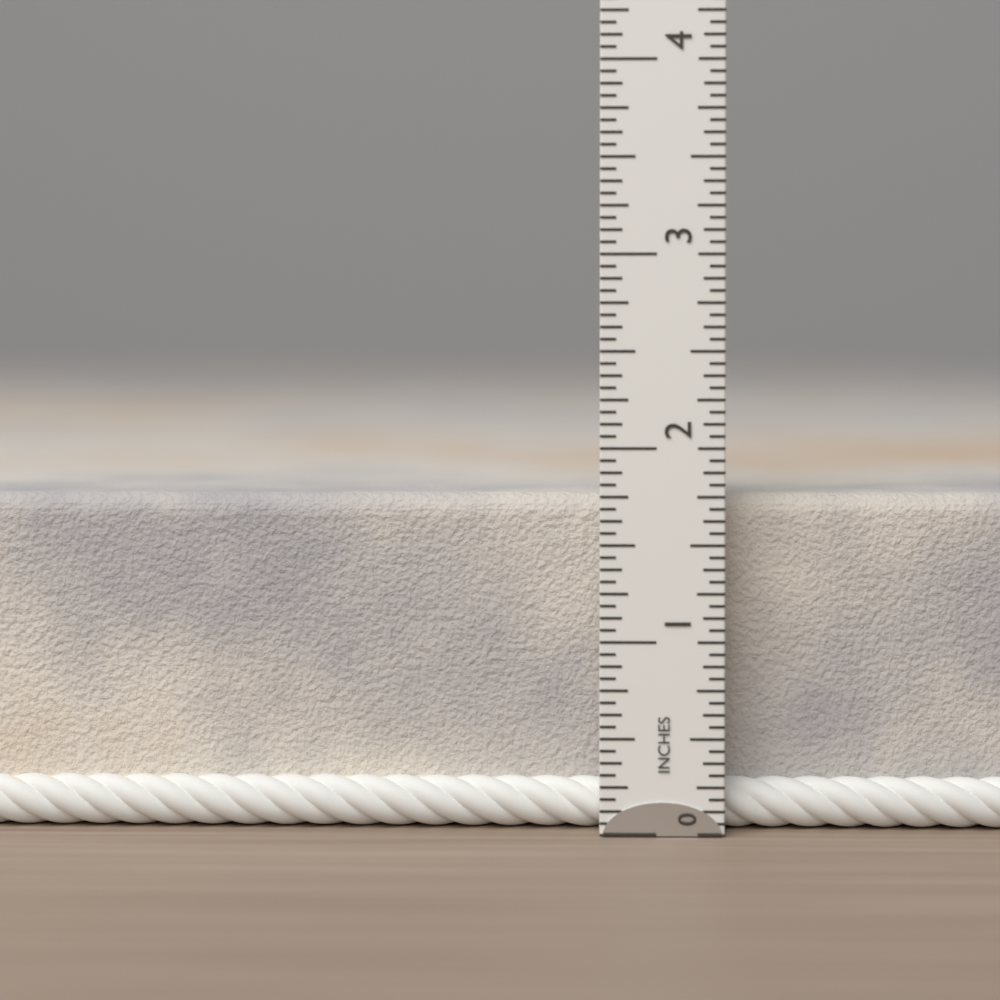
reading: 1.7500 in
